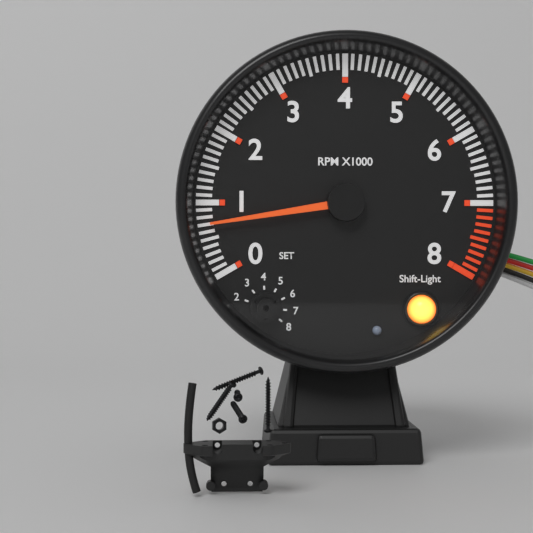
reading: 700 RPM
